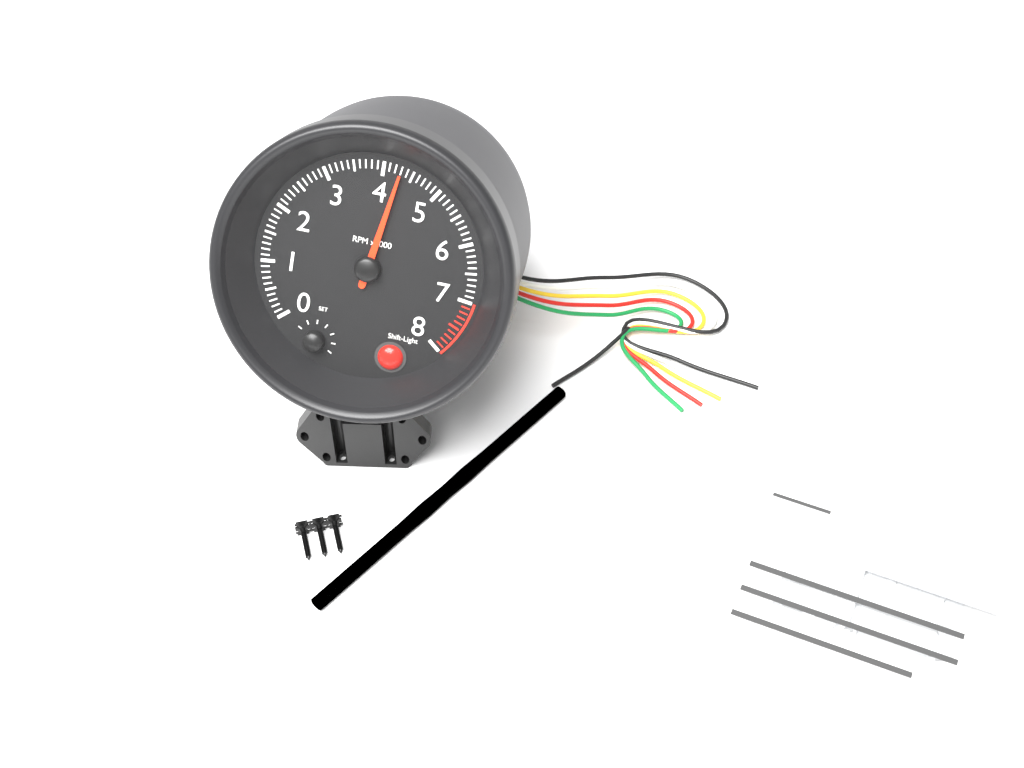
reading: 4300 RPM
